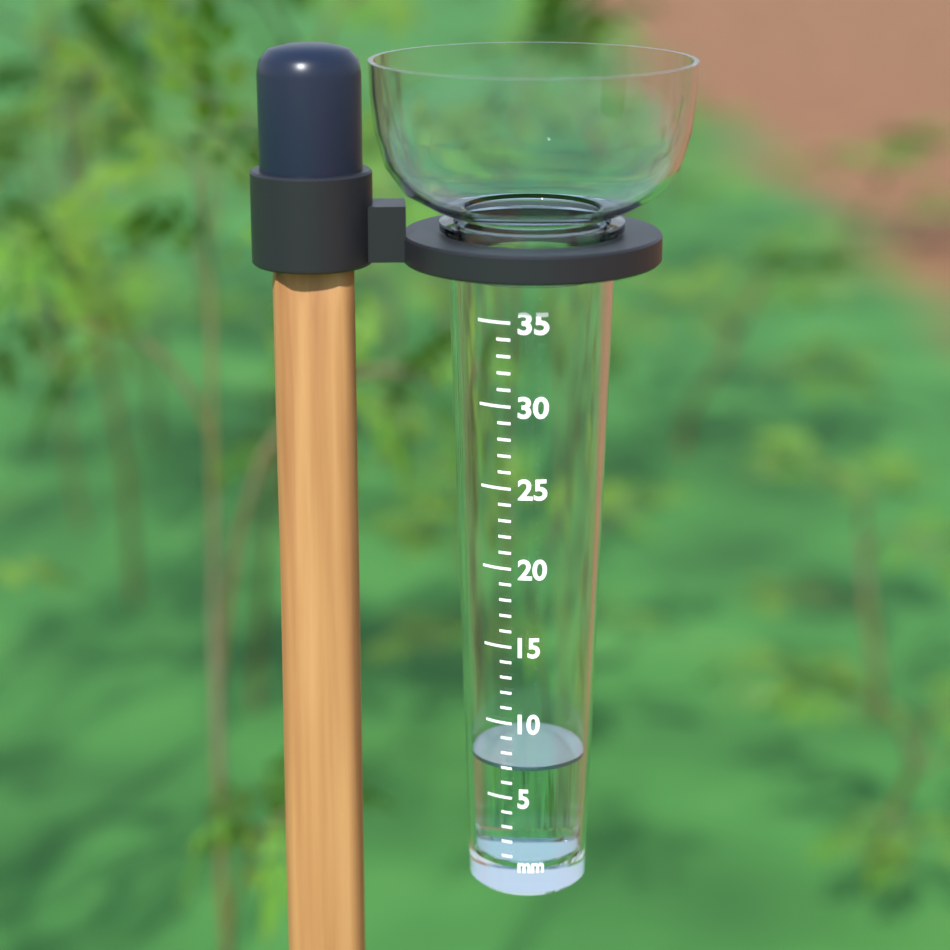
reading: 7 mm
